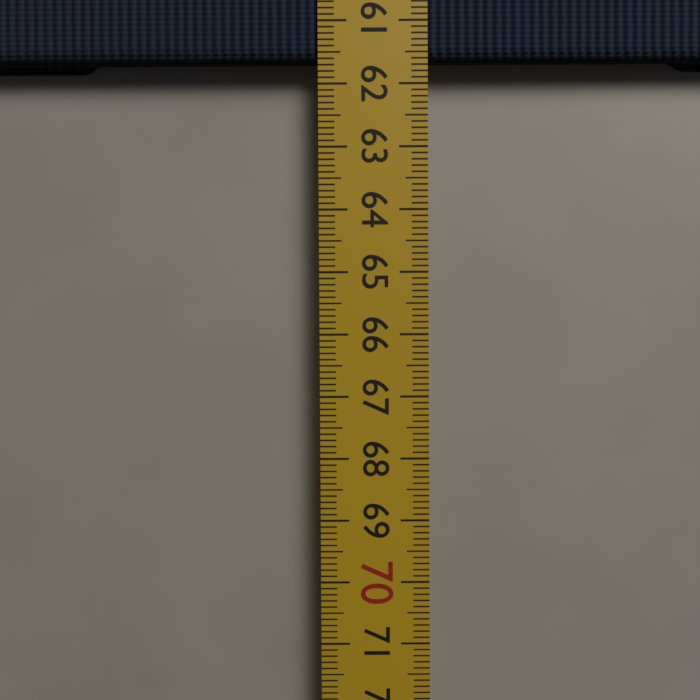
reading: 61.7 cm
